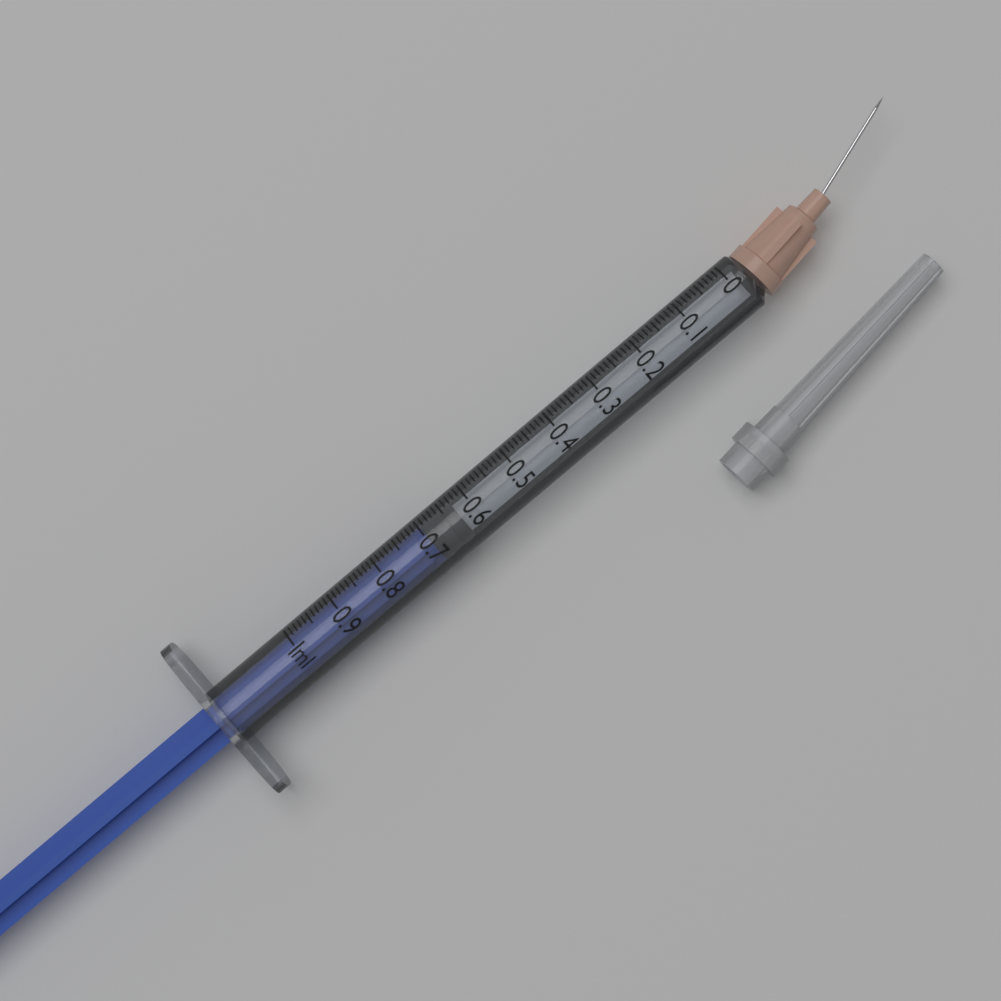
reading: 0.63 ml
